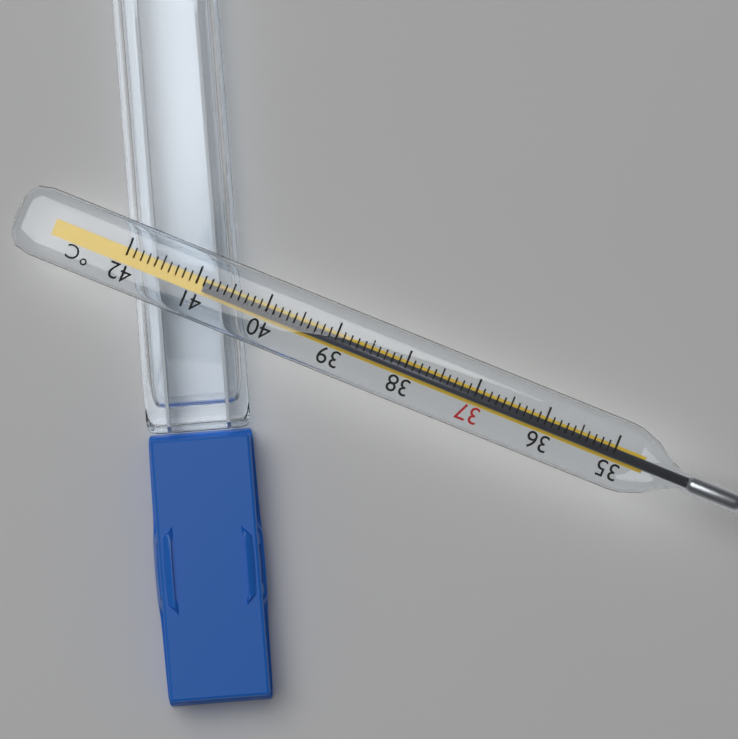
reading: 40.9 °C
